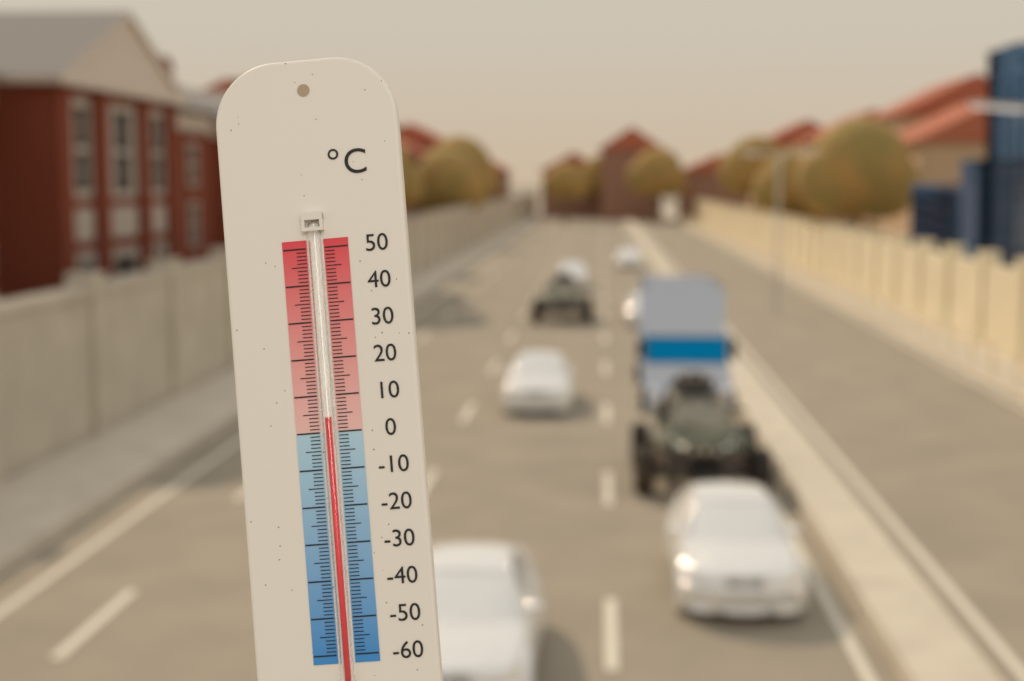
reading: 4 °C
